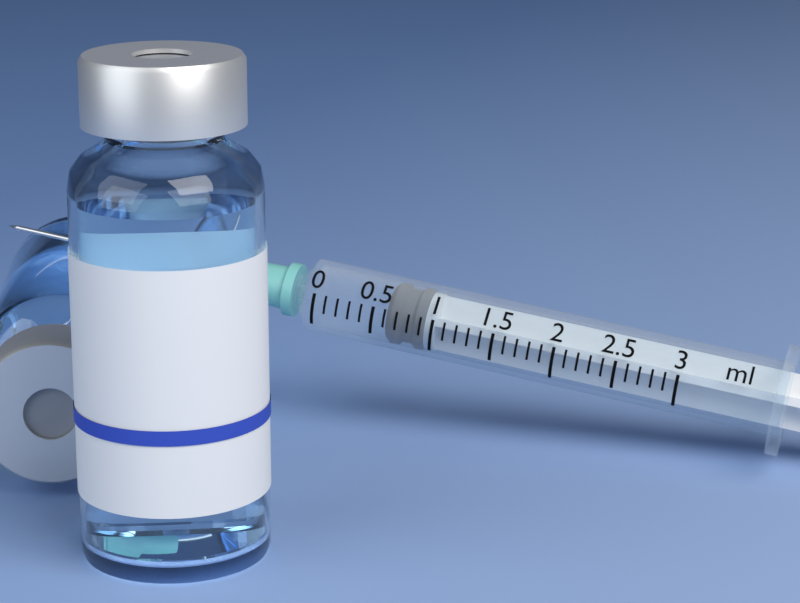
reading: 0.6 ml
